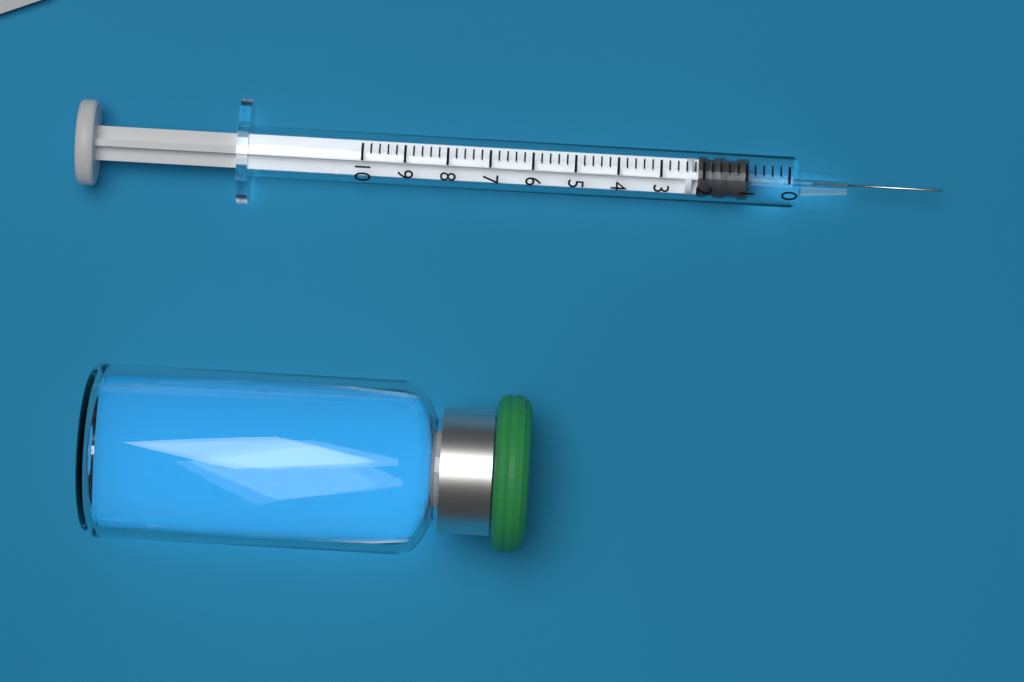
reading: 1.0 (no unit)
